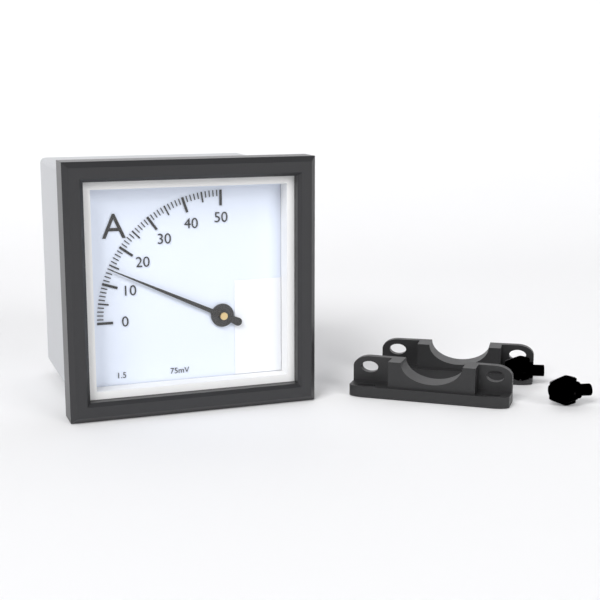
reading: 14 A
